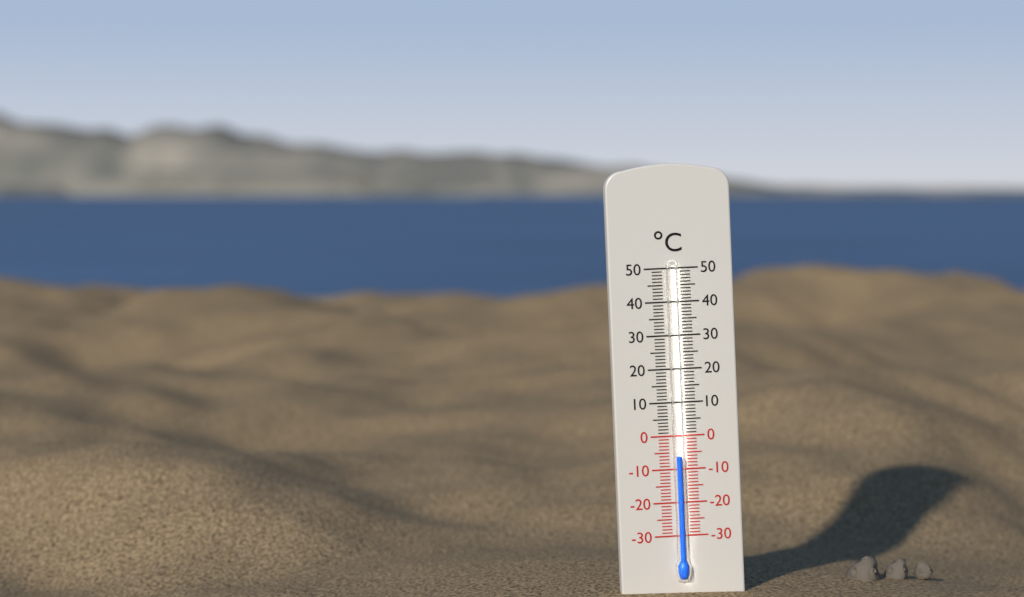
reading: -6 °C
